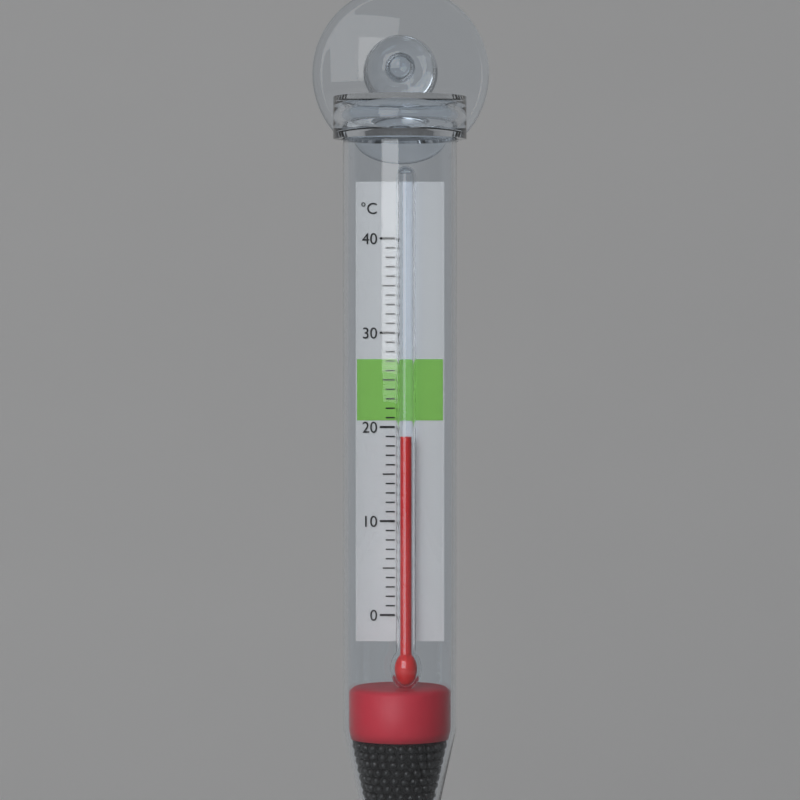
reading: 19 °C
